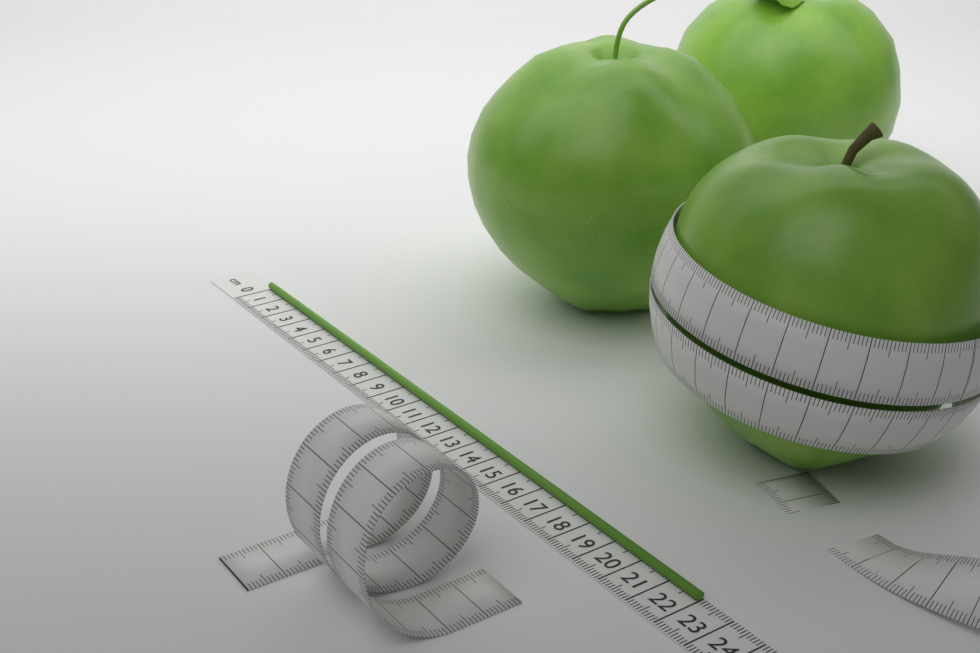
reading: 22.0 cm
